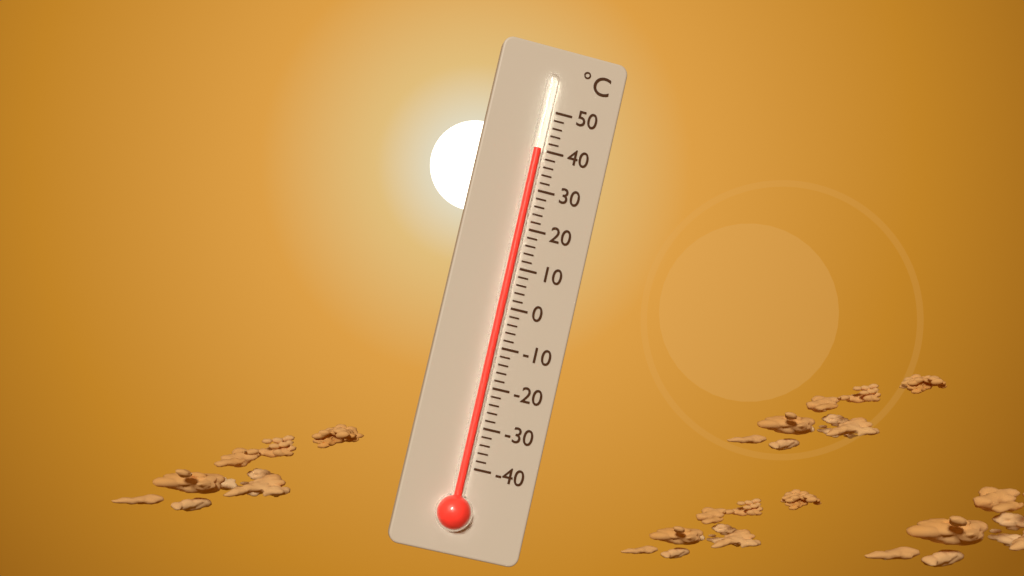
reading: 40 °C
